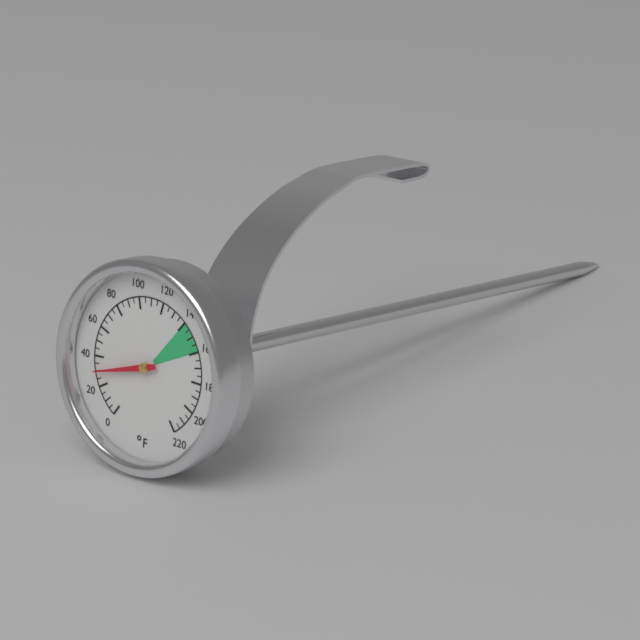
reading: 30 °F
